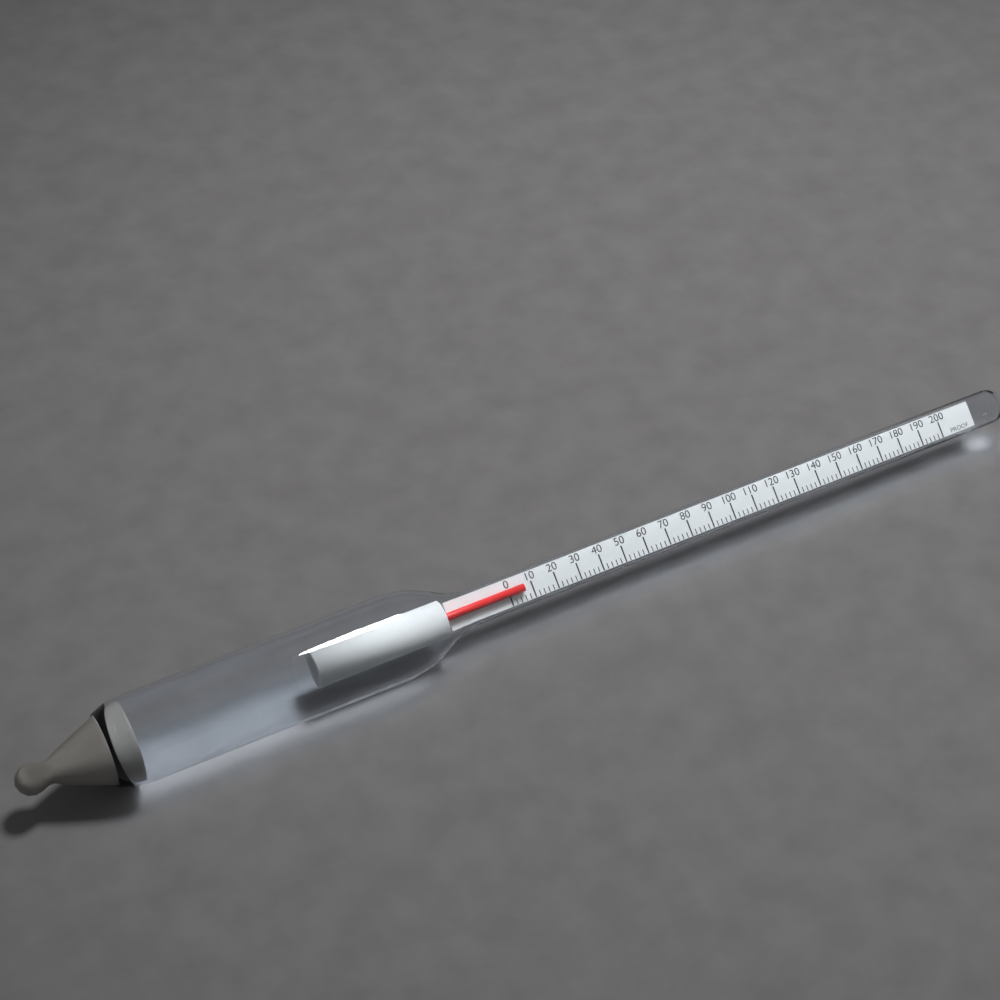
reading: 6 proof
